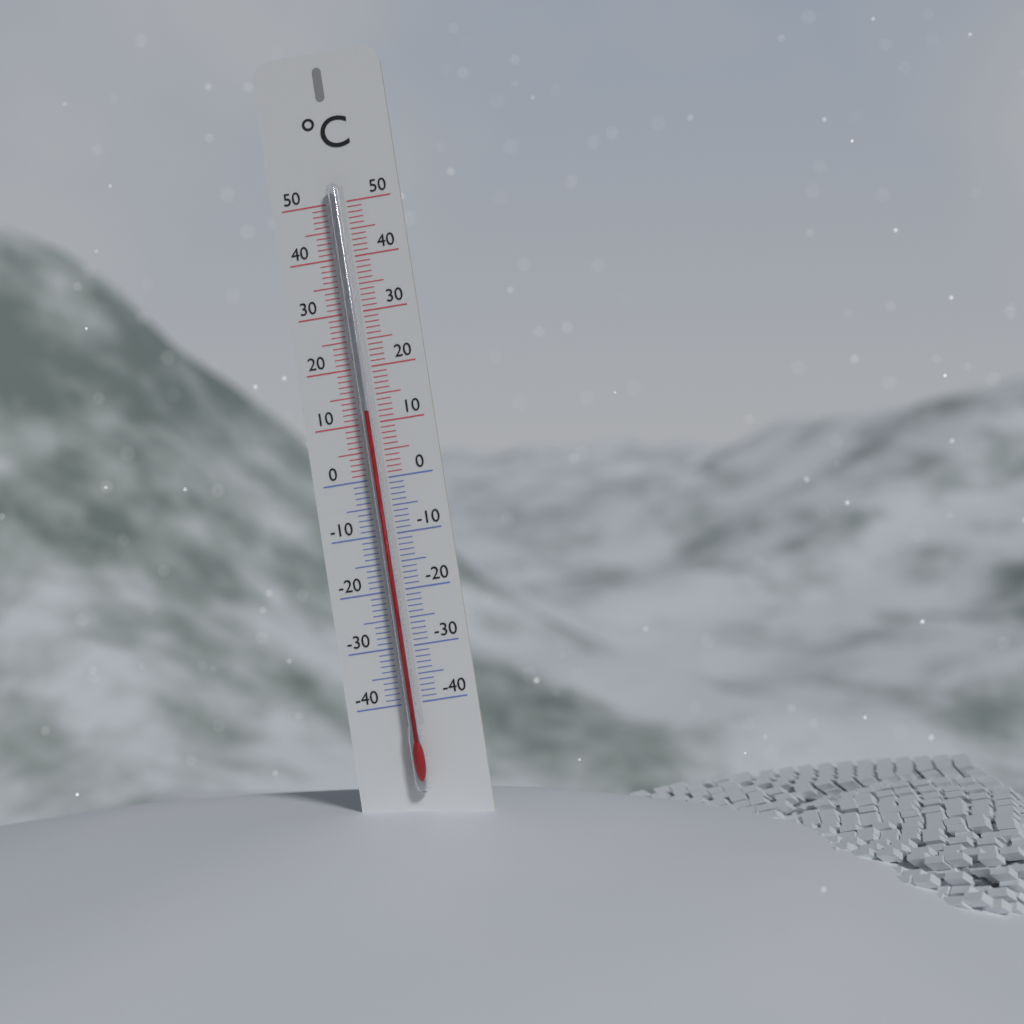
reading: 12 °C
